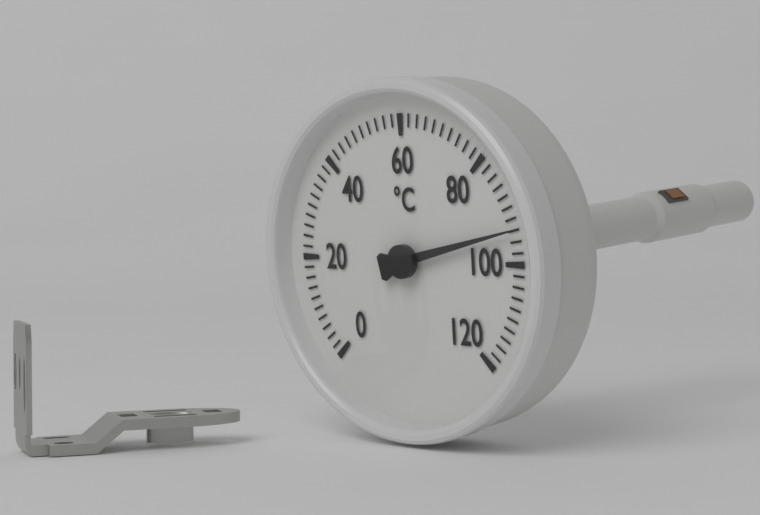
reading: 94 °C
